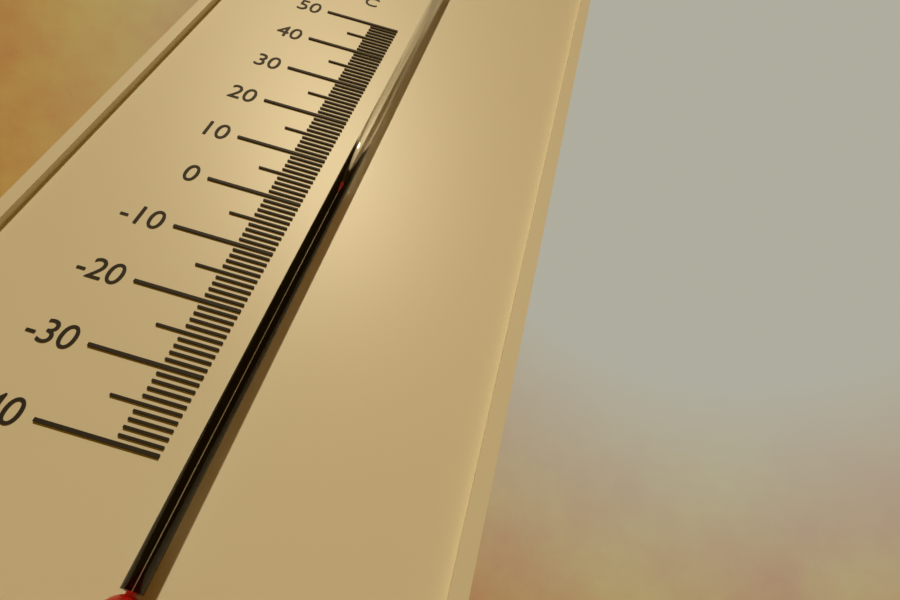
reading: 5 °C
